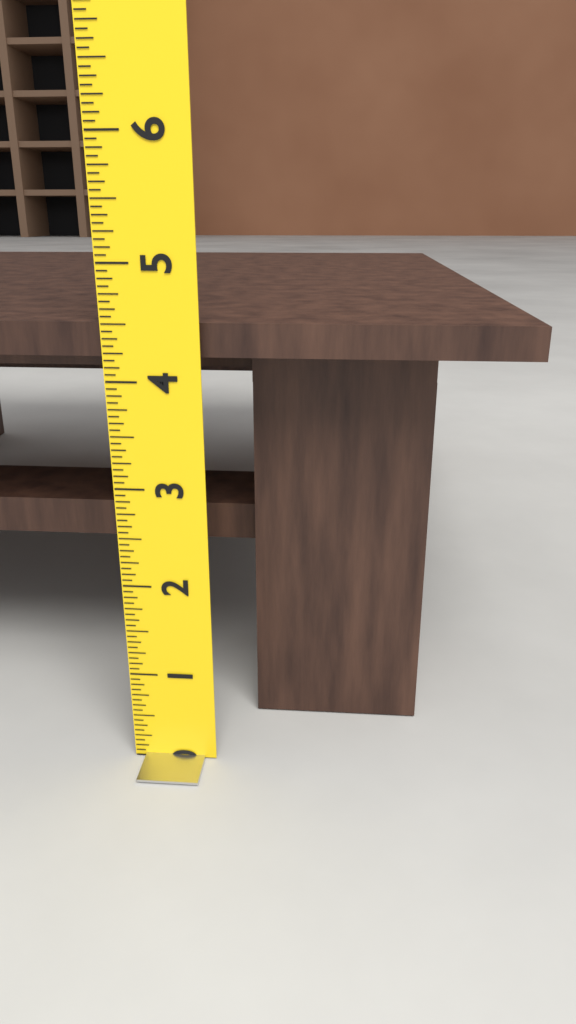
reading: 4.5000 (no unit)
